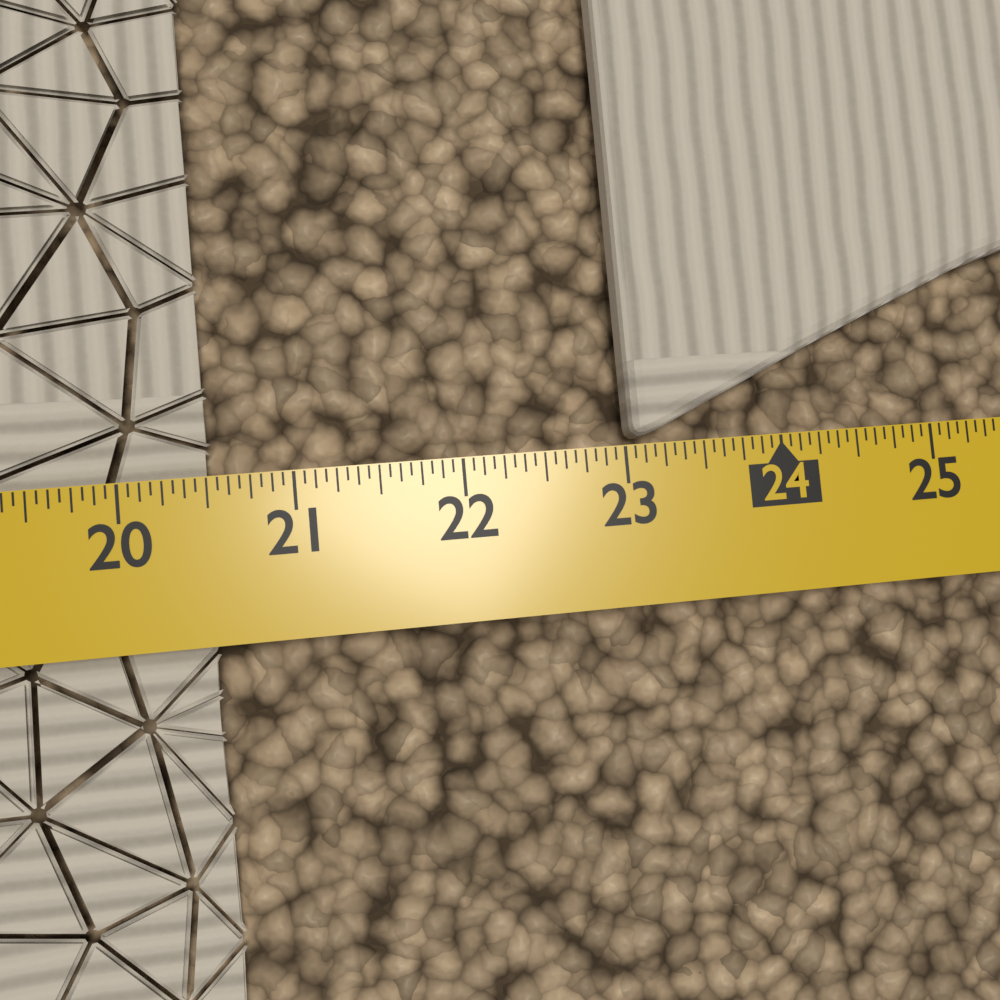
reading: 20.5000 in
